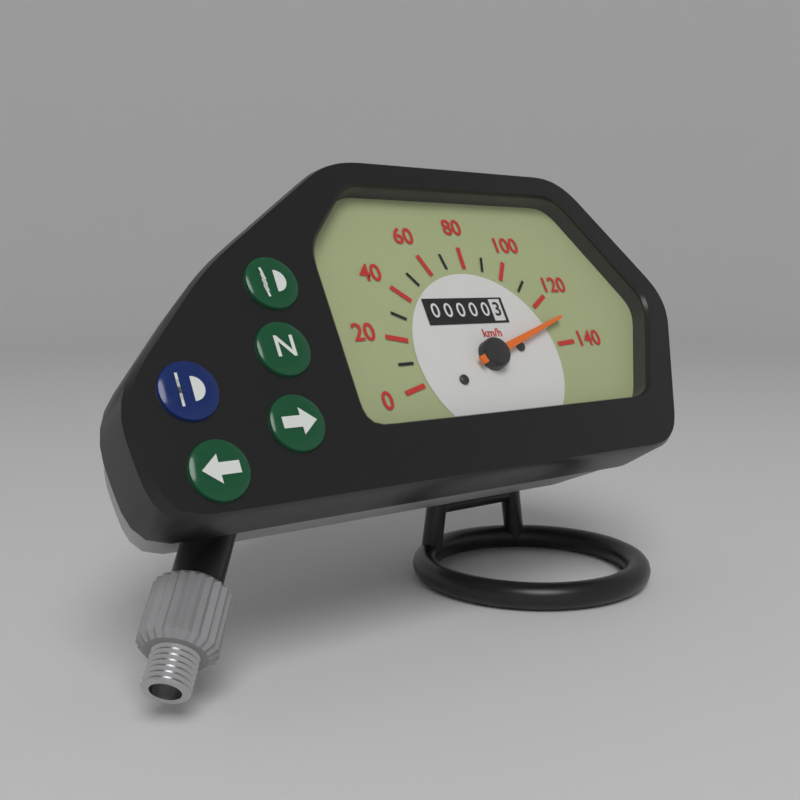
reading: 130 km/h
